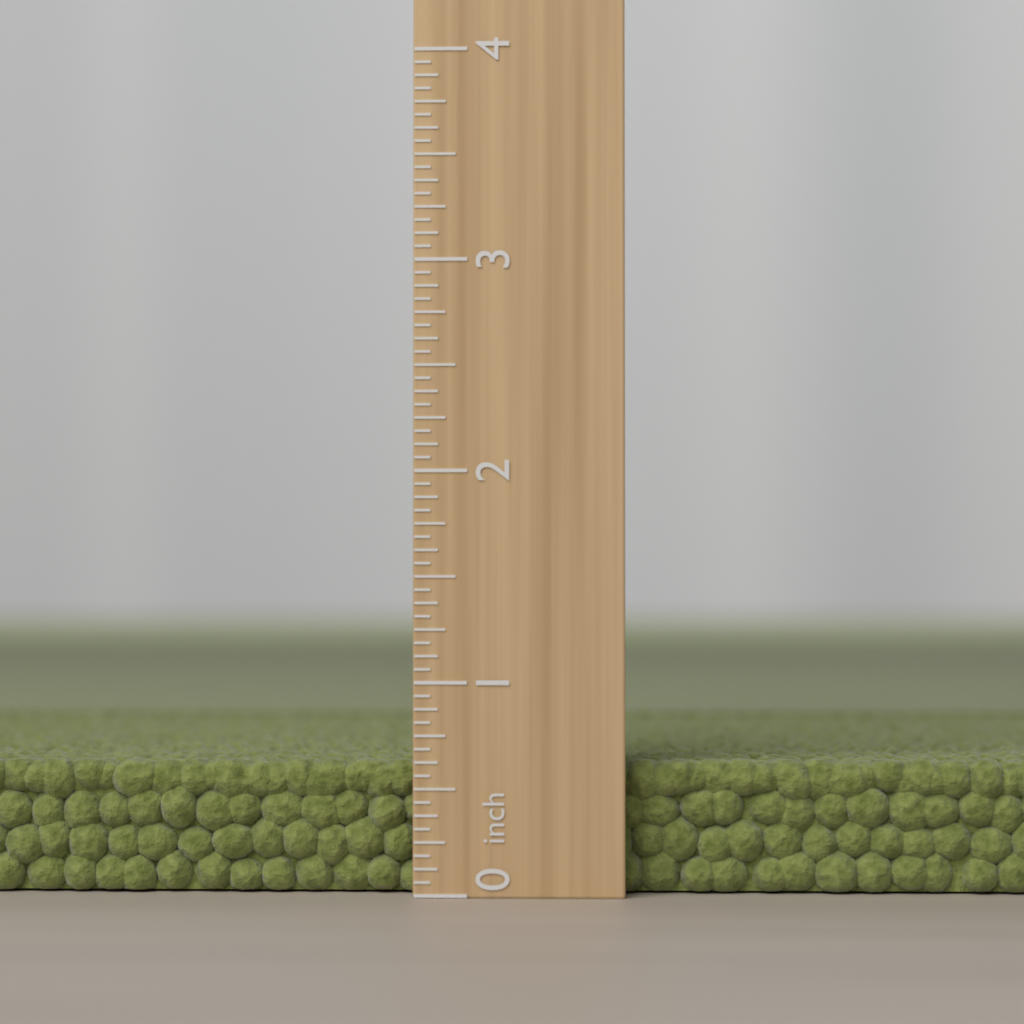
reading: 0.6250 inch
